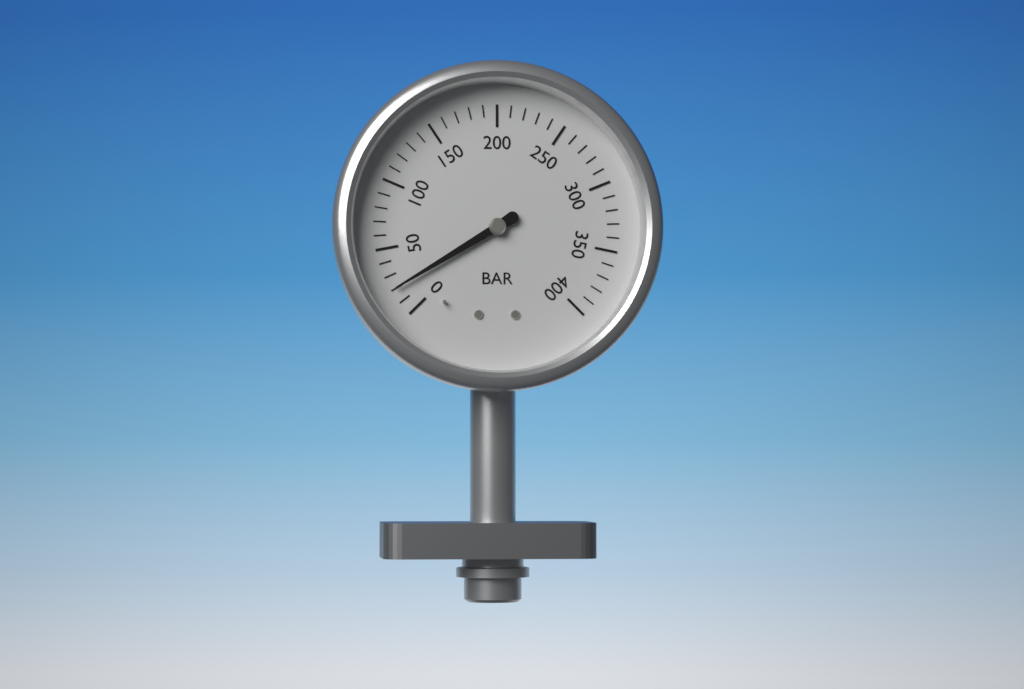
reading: 20 bar
